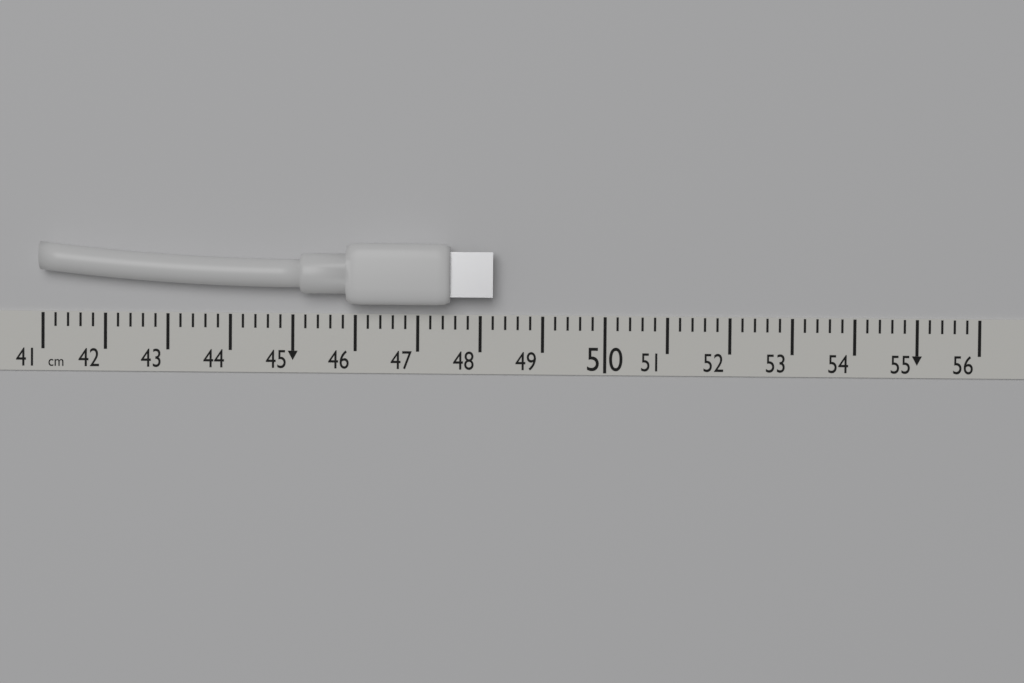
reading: 48.2 cm
